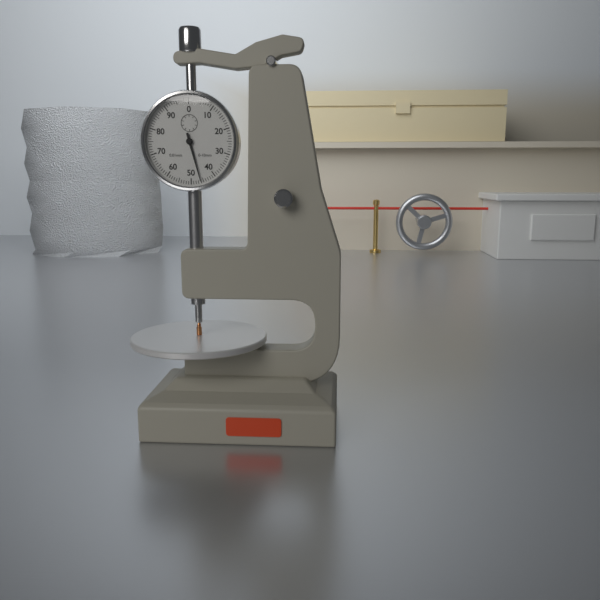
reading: 0.46 mm
